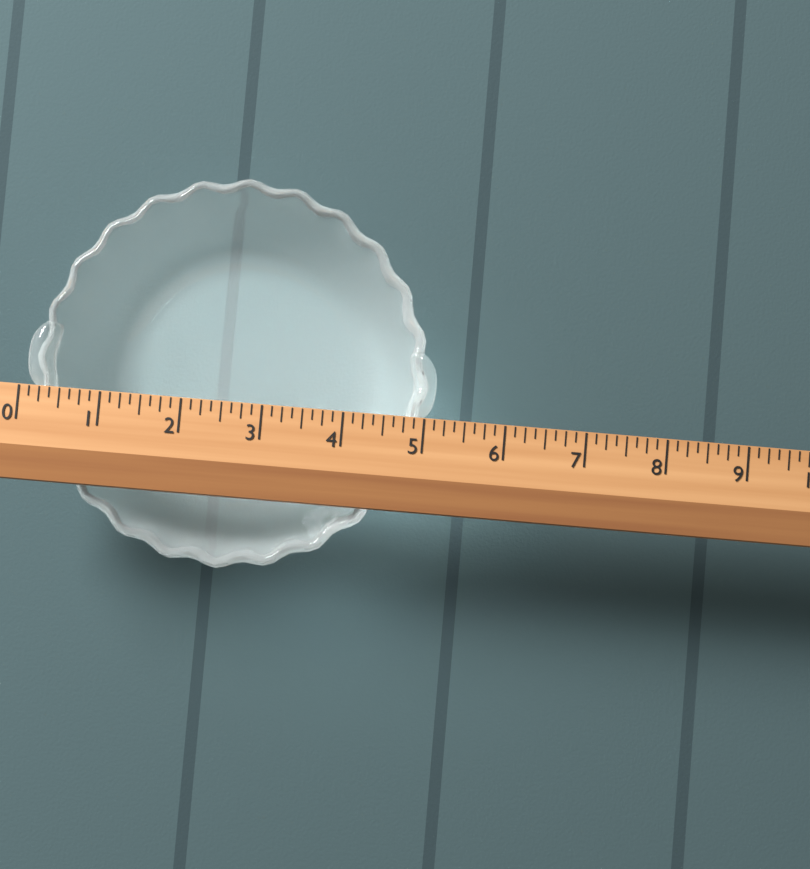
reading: 5.125 (no unit)
